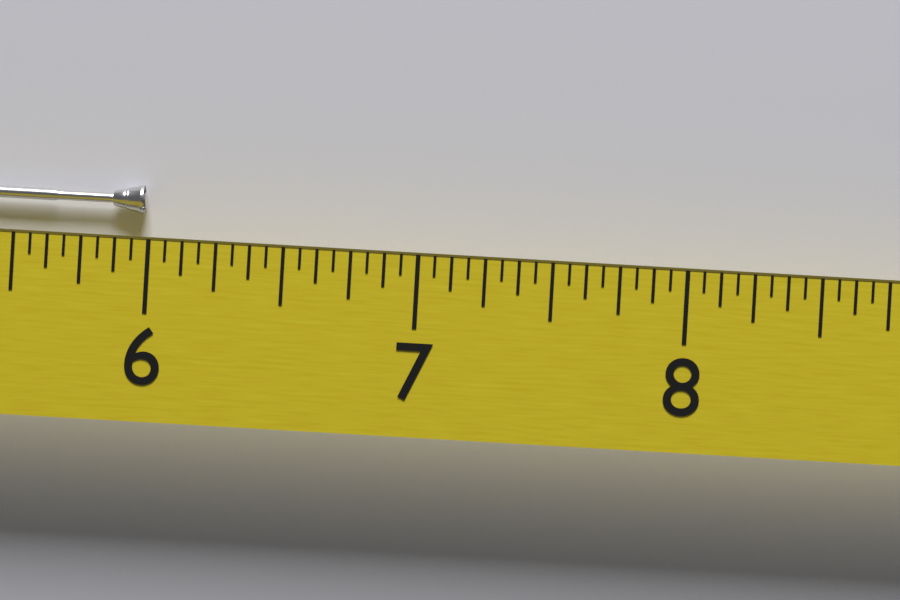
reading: 5.9375 (no unit)
